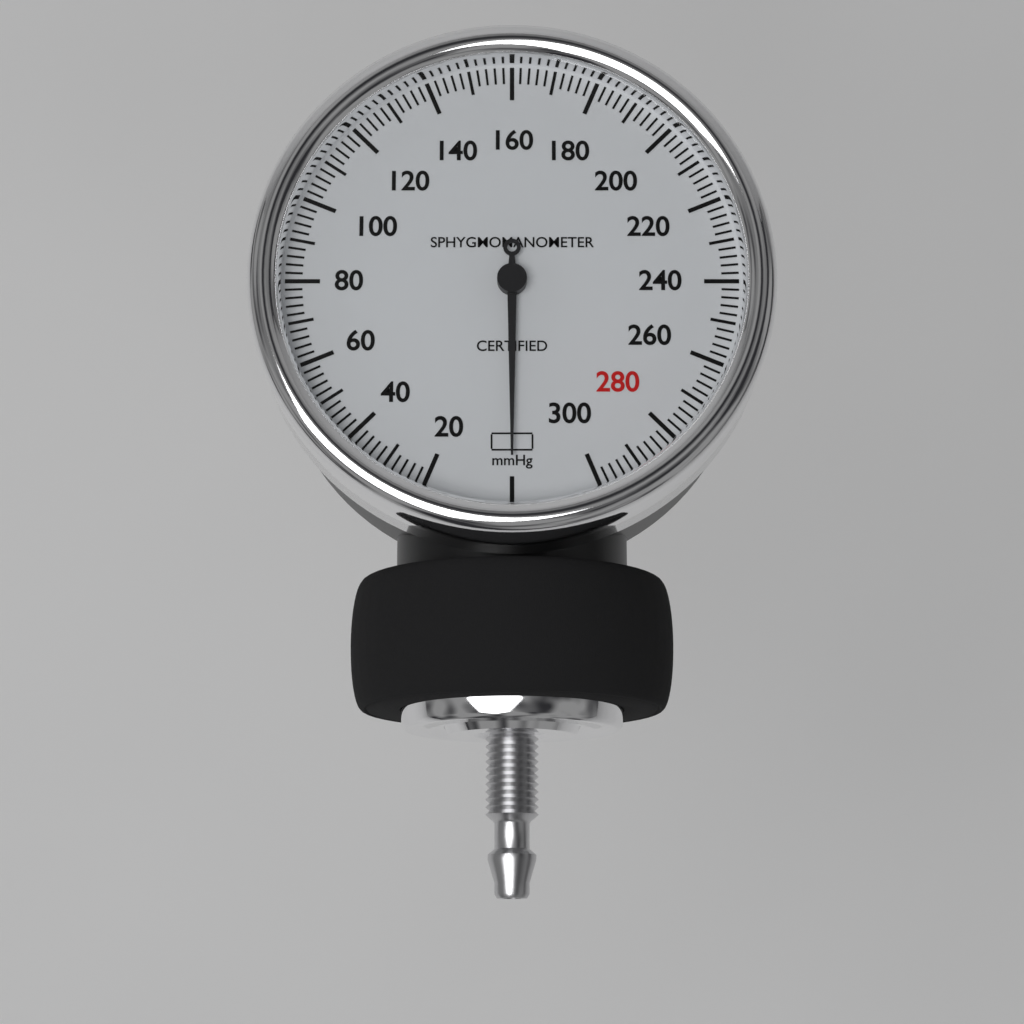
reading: 0 mmHg
